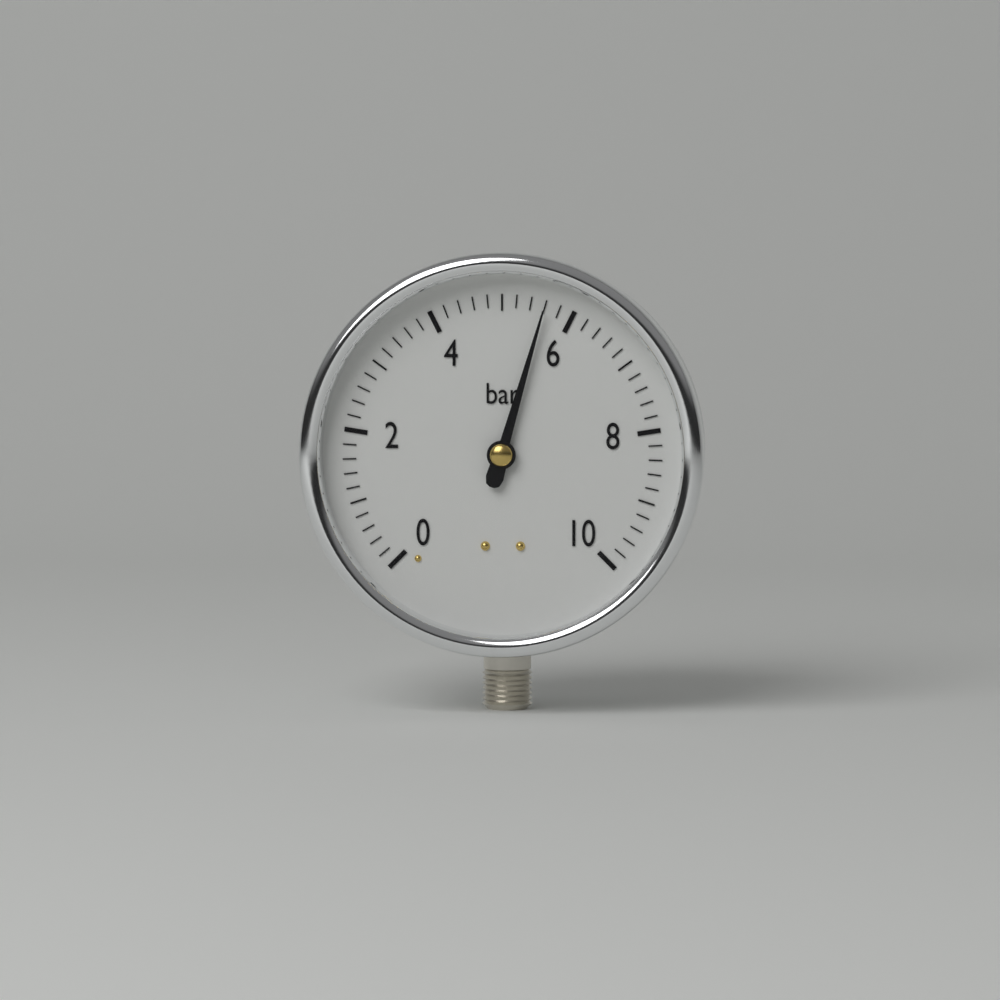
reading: 5.6 bar
